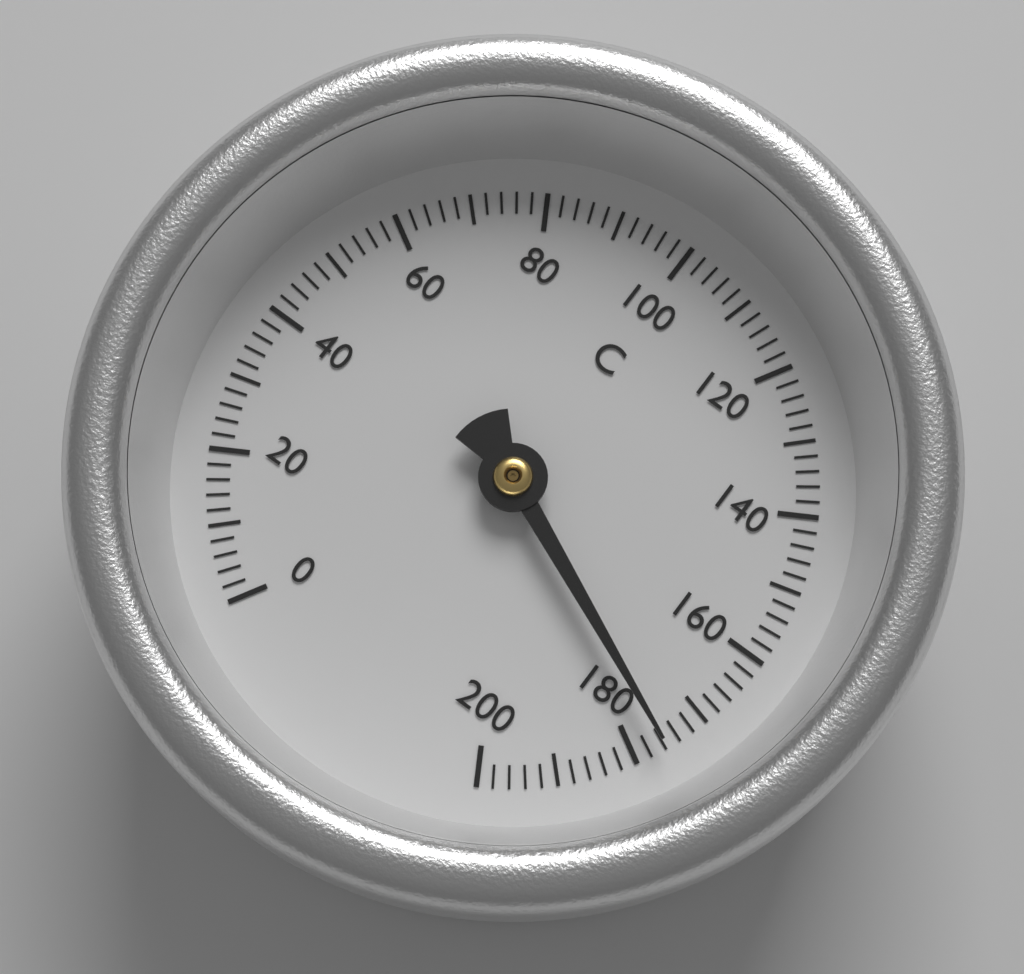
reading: 176 °C
